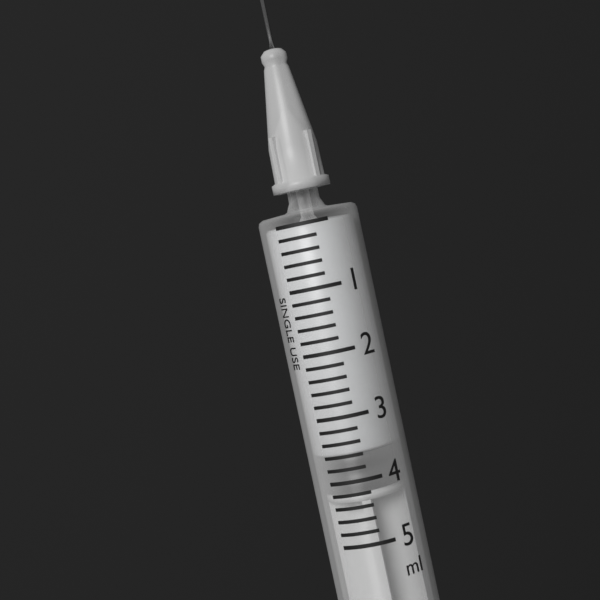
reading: 3.6 ml
